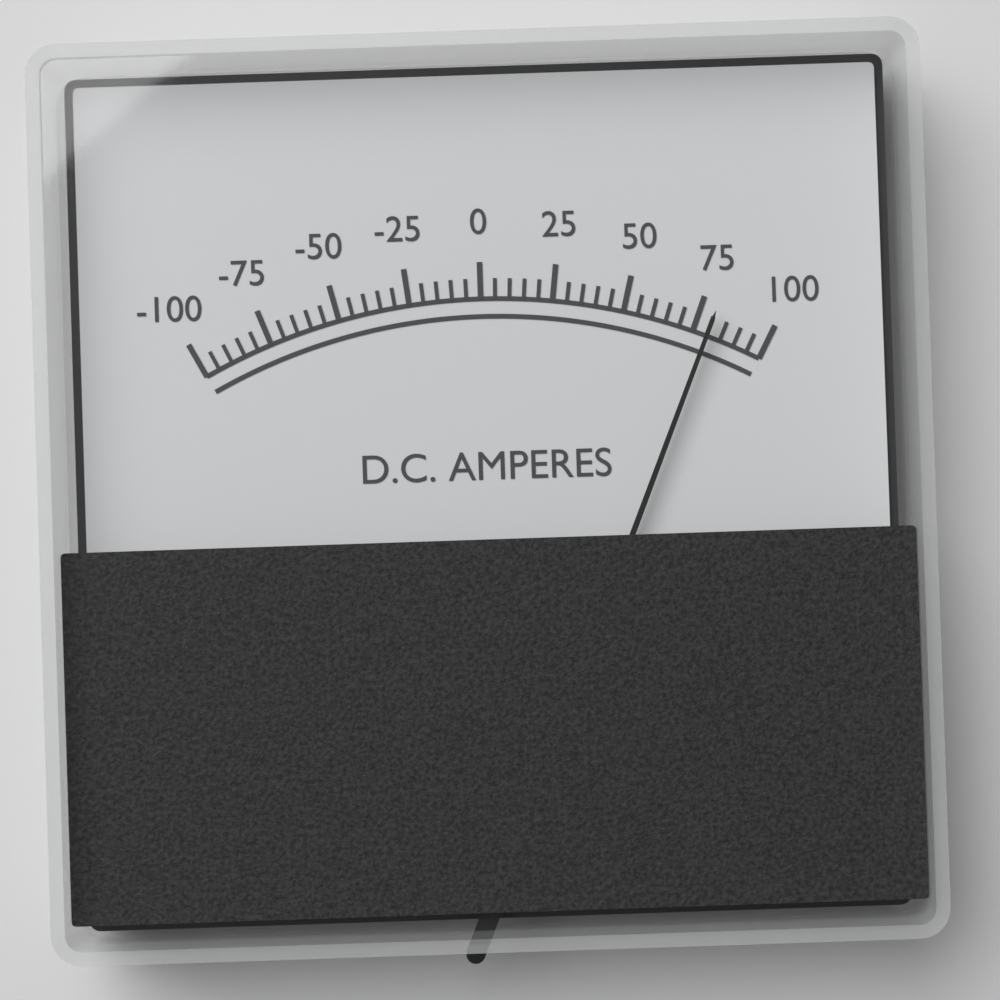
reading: 80 A
